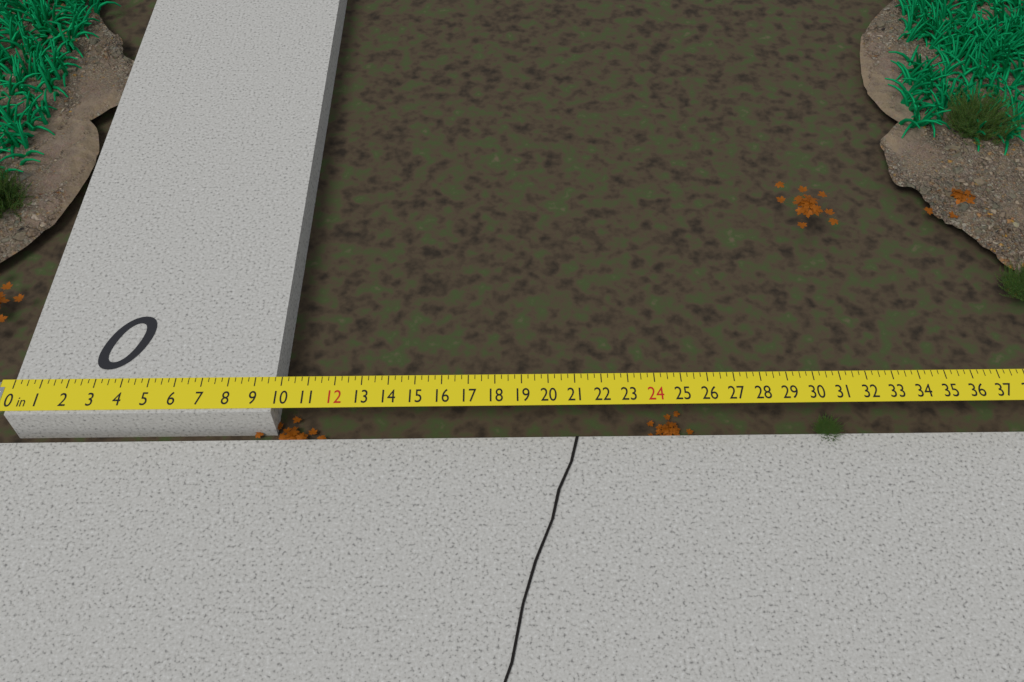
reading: 9.75 in
